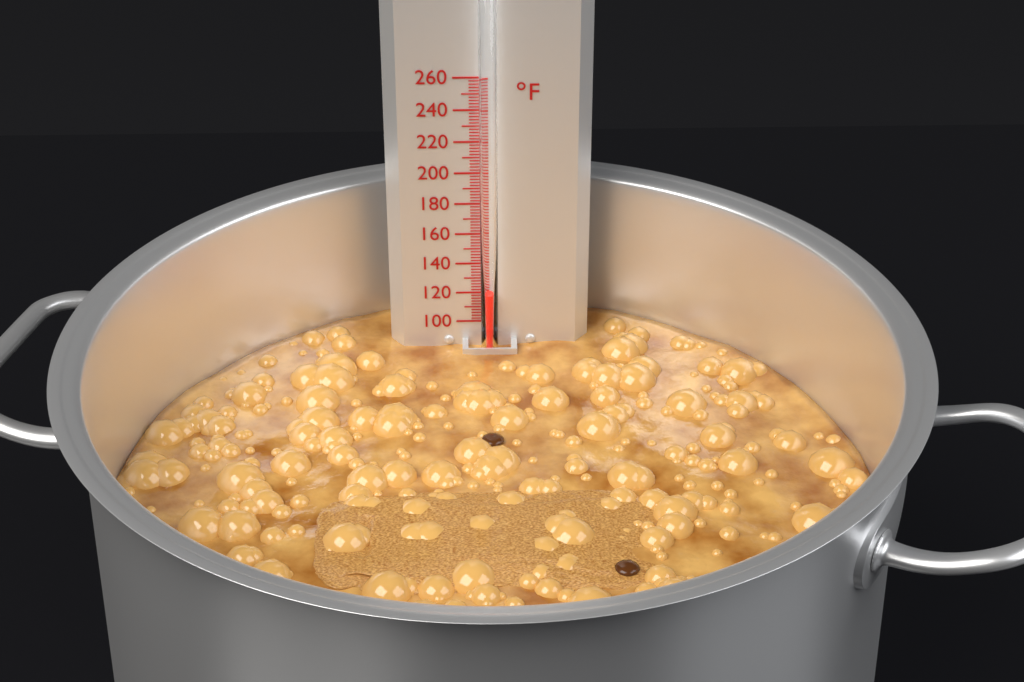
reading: 122 °F
